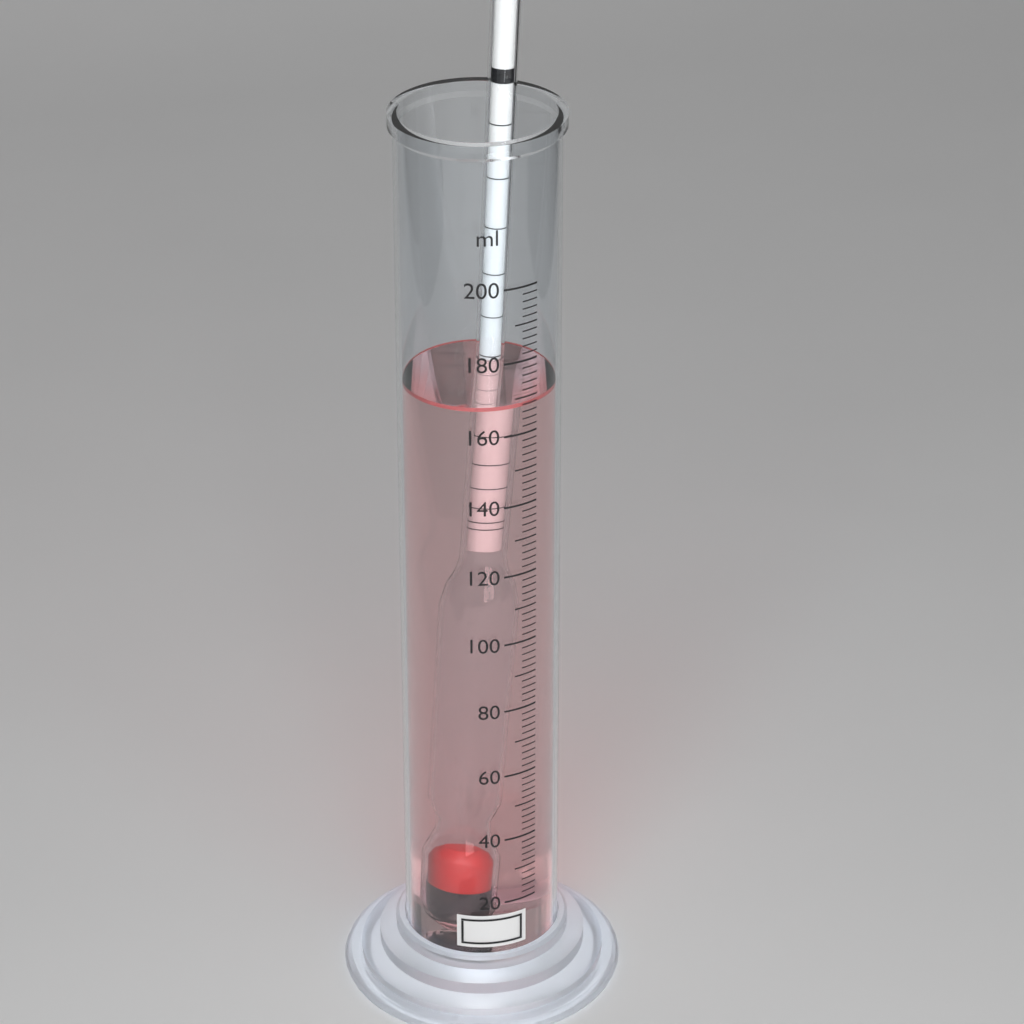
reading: 168 ml
